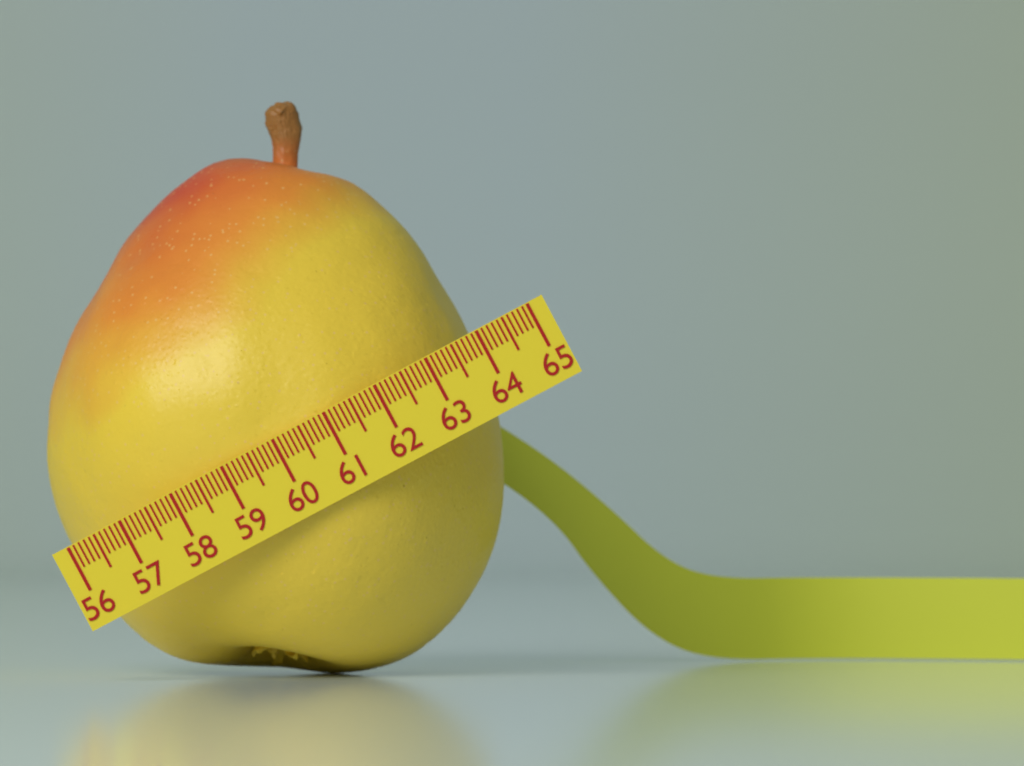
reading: 64.0 (no unit)
